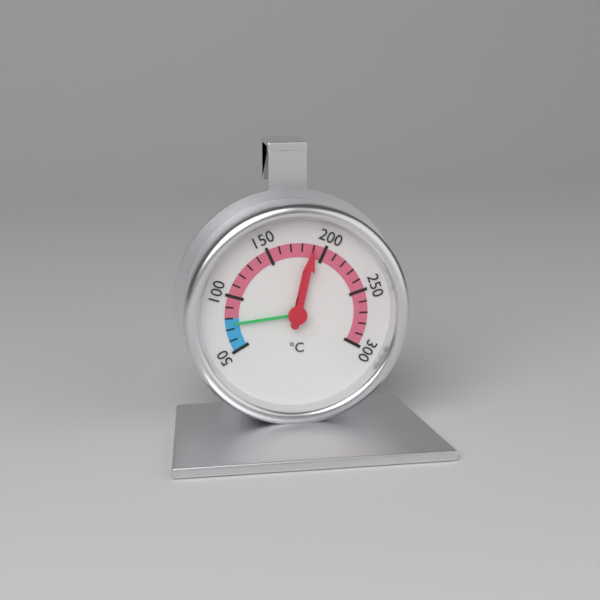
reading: 190 °C
